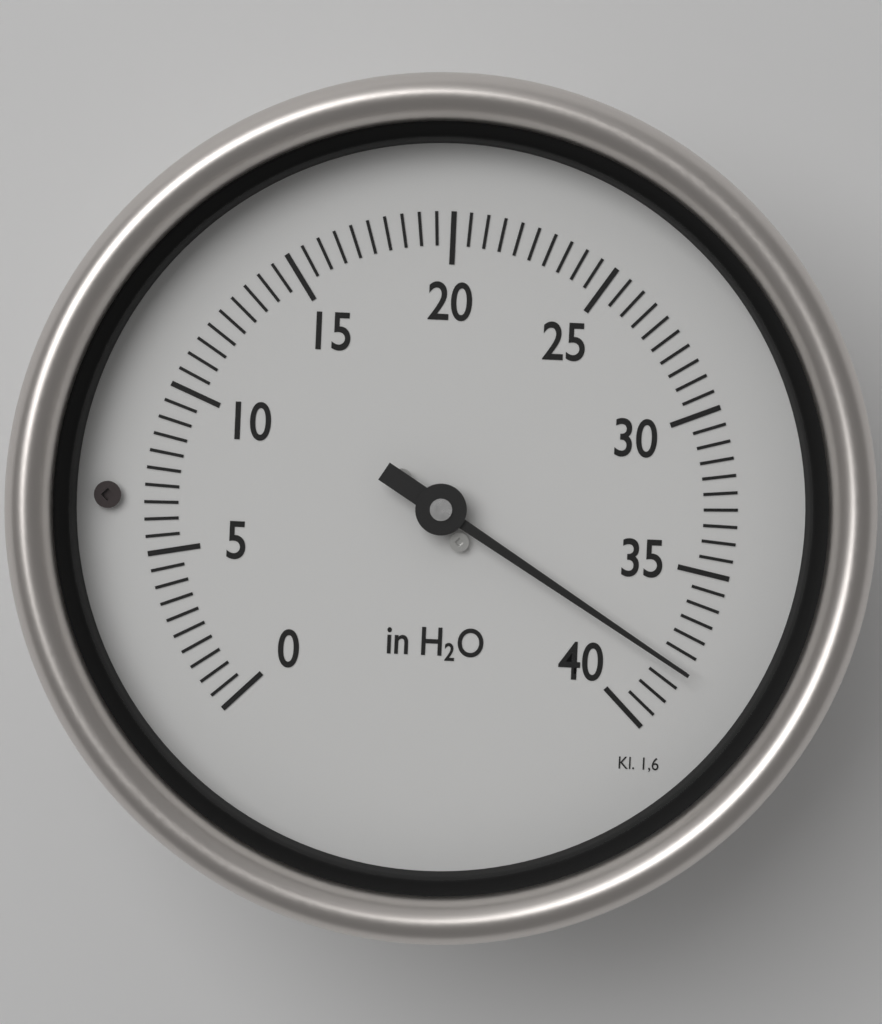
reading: 38.0 in H2O
